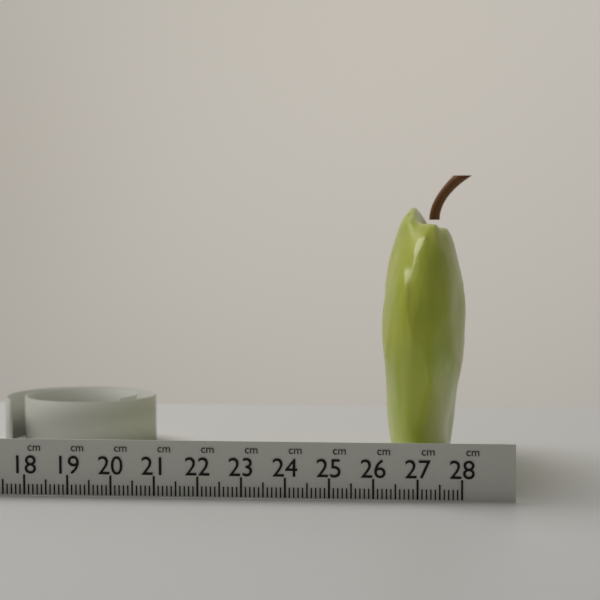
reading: 26.0 cm
